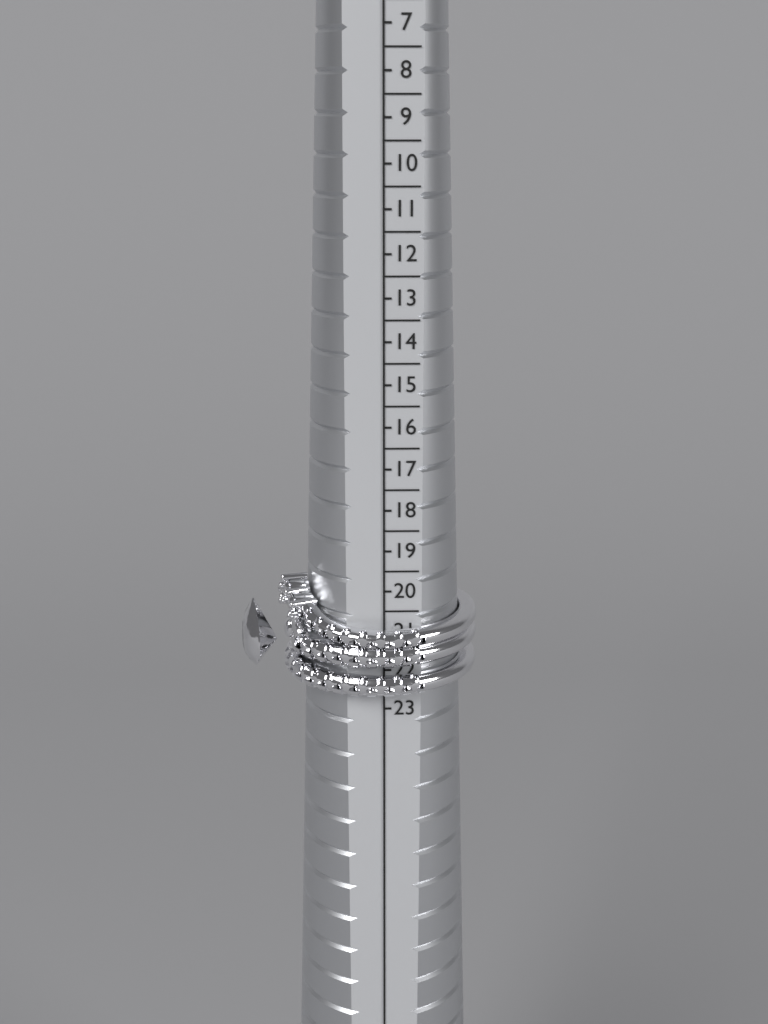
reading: 22.5 HK
